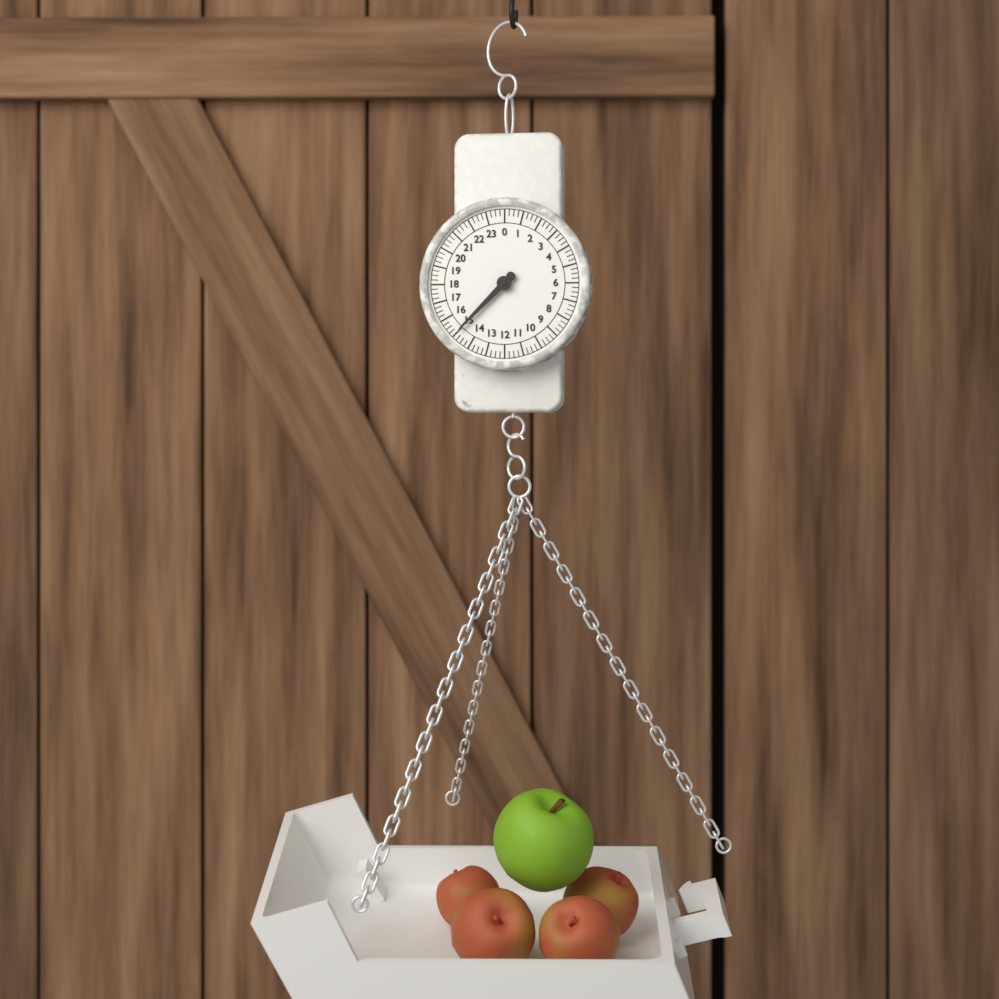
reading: 15.00 (no unit)
